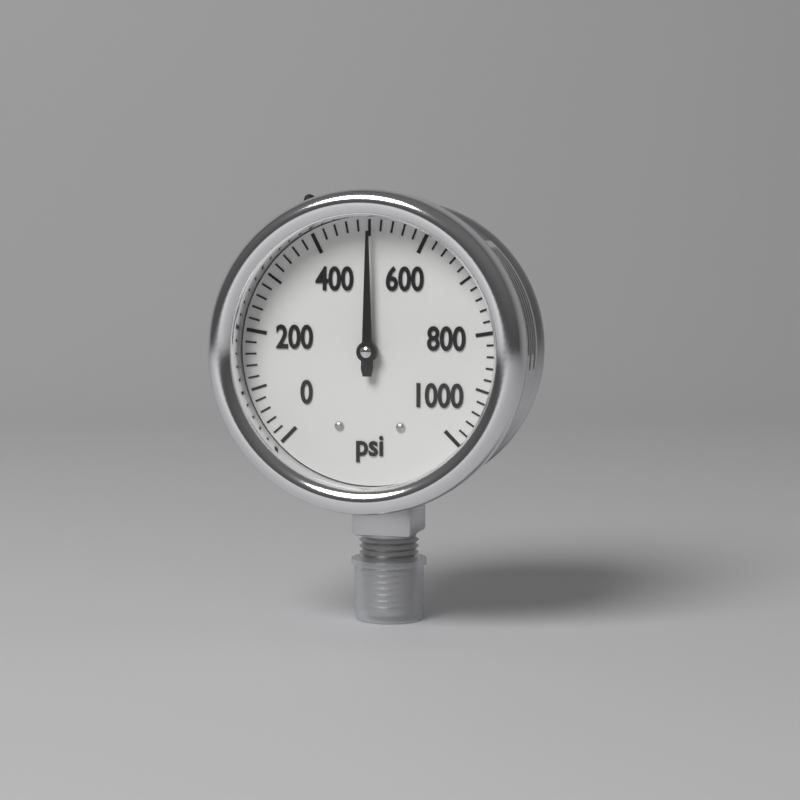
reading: 500 psi
